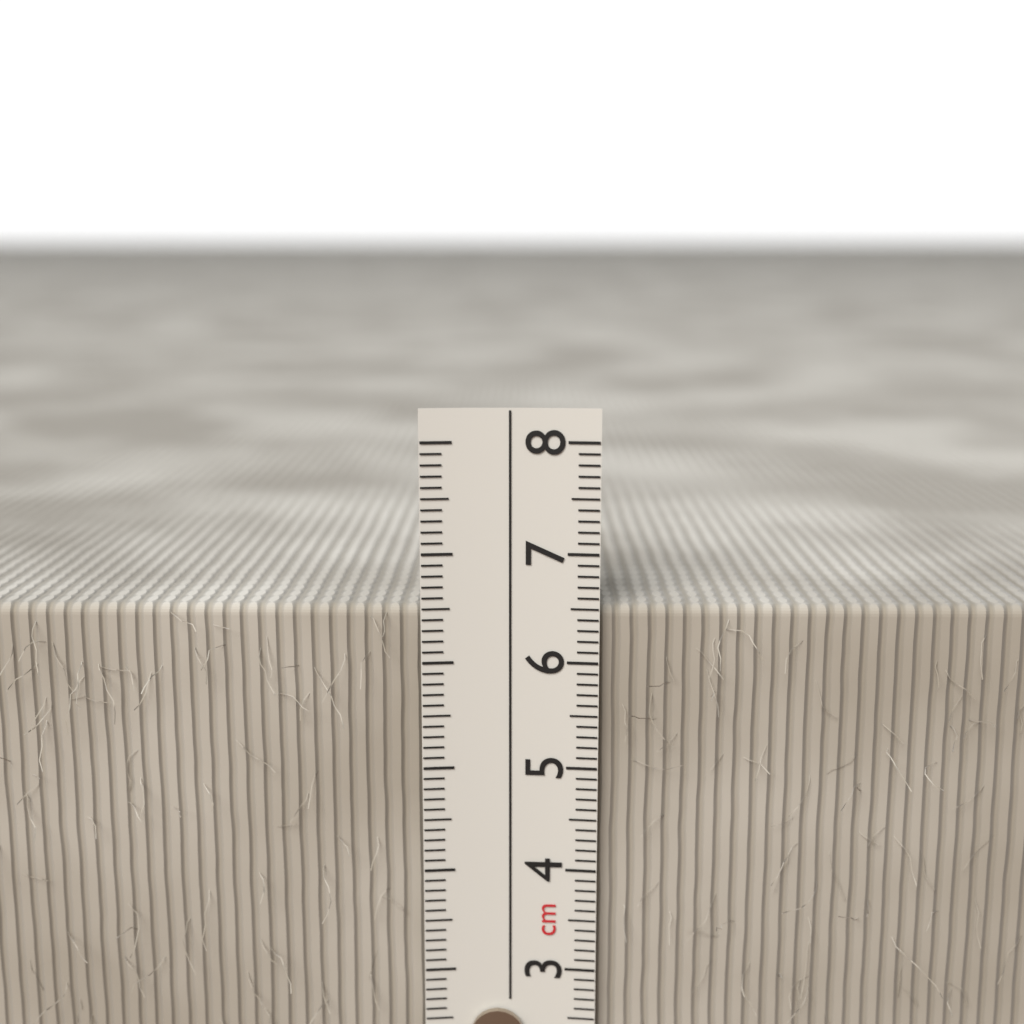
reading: 6.5 cm
